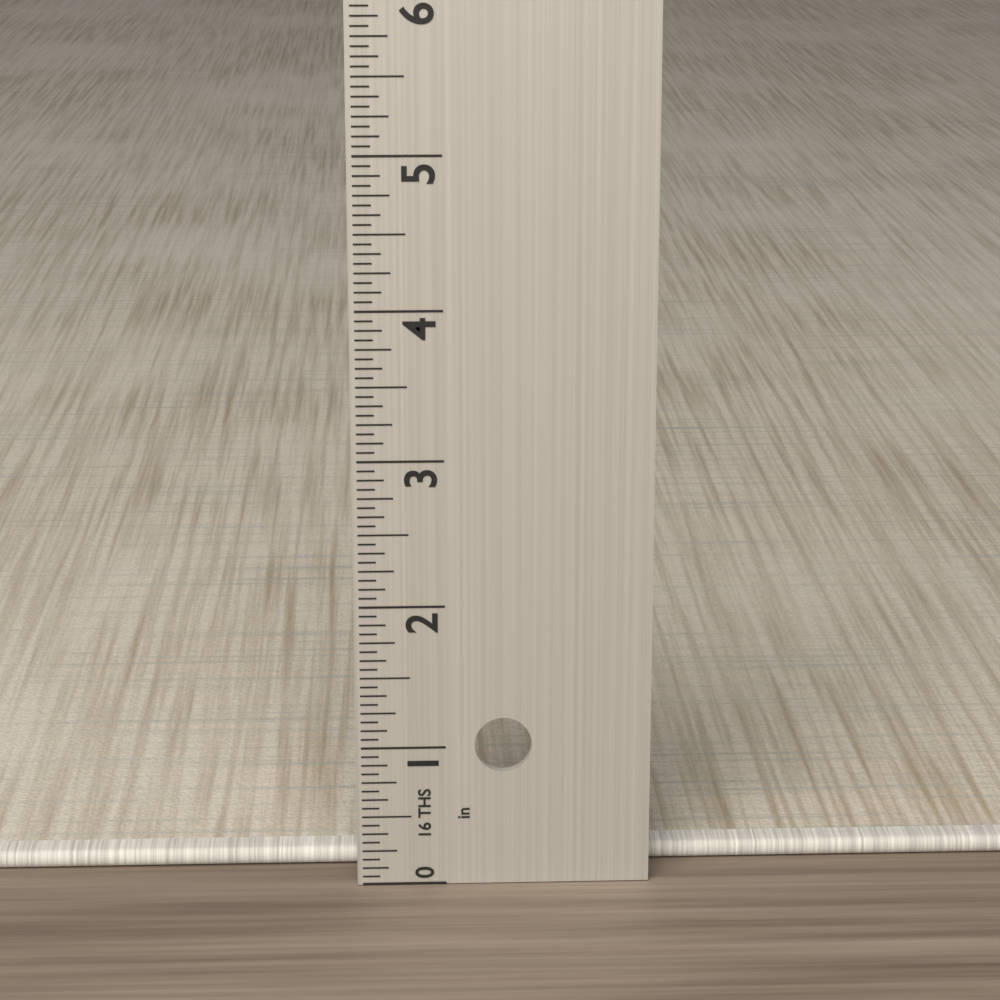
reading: 0.1250 in
